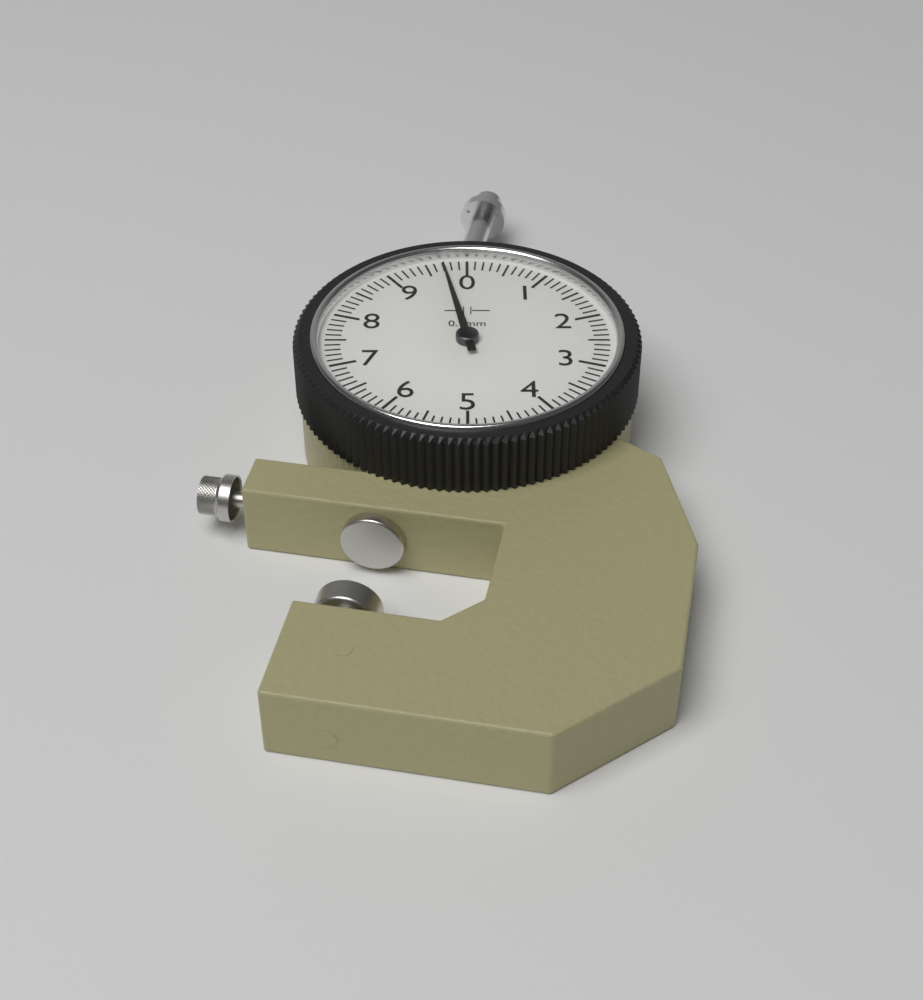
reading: 9.7 mm
